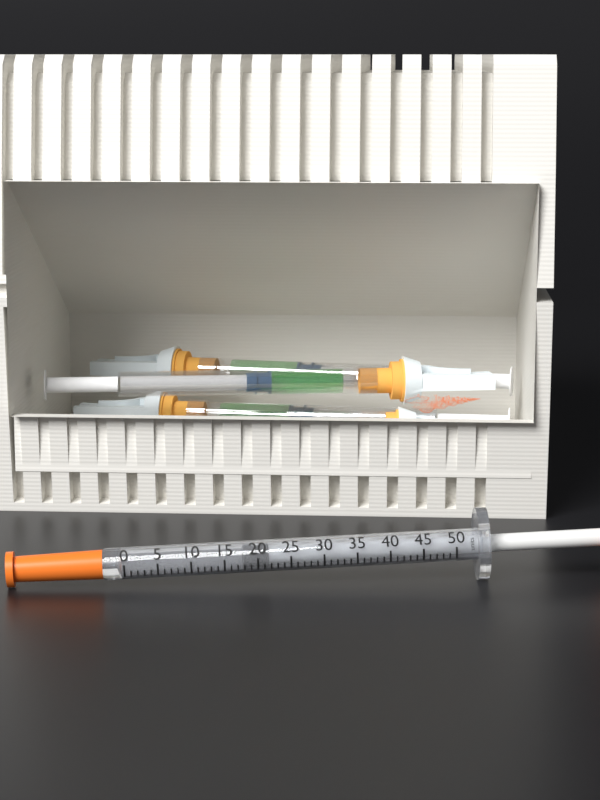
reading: 18 units
